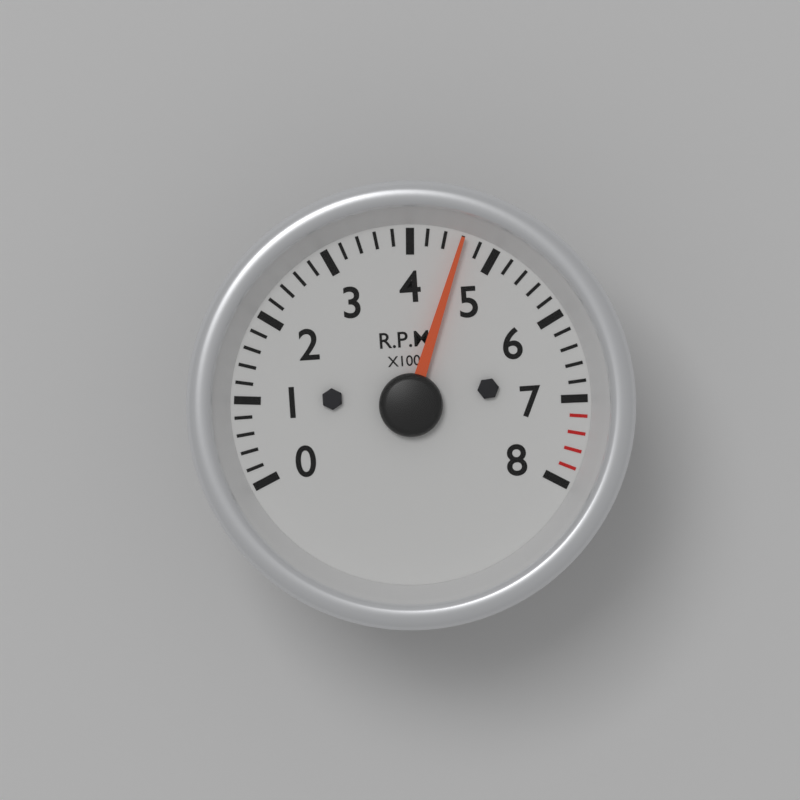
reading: 4600 RPM
